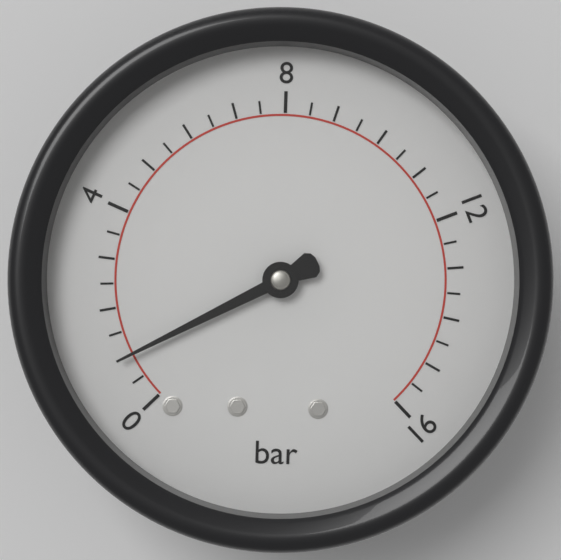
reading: 1.0 bar
